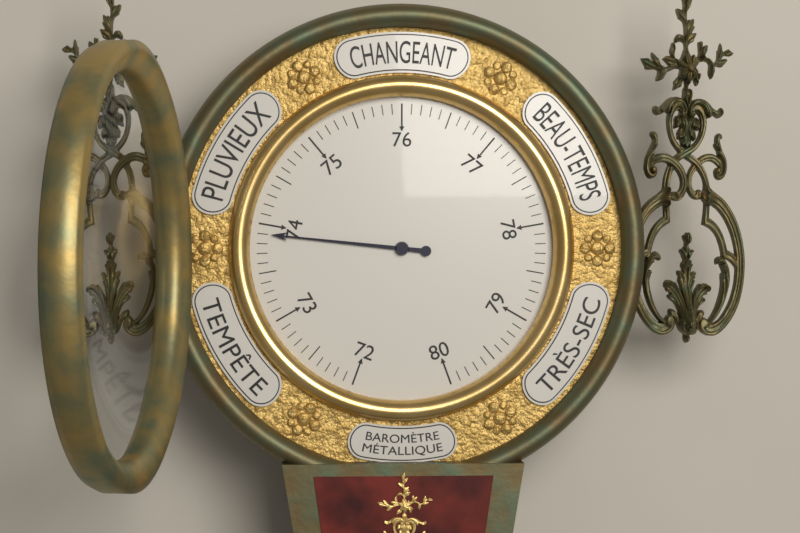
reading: 73.9 (no unit)
